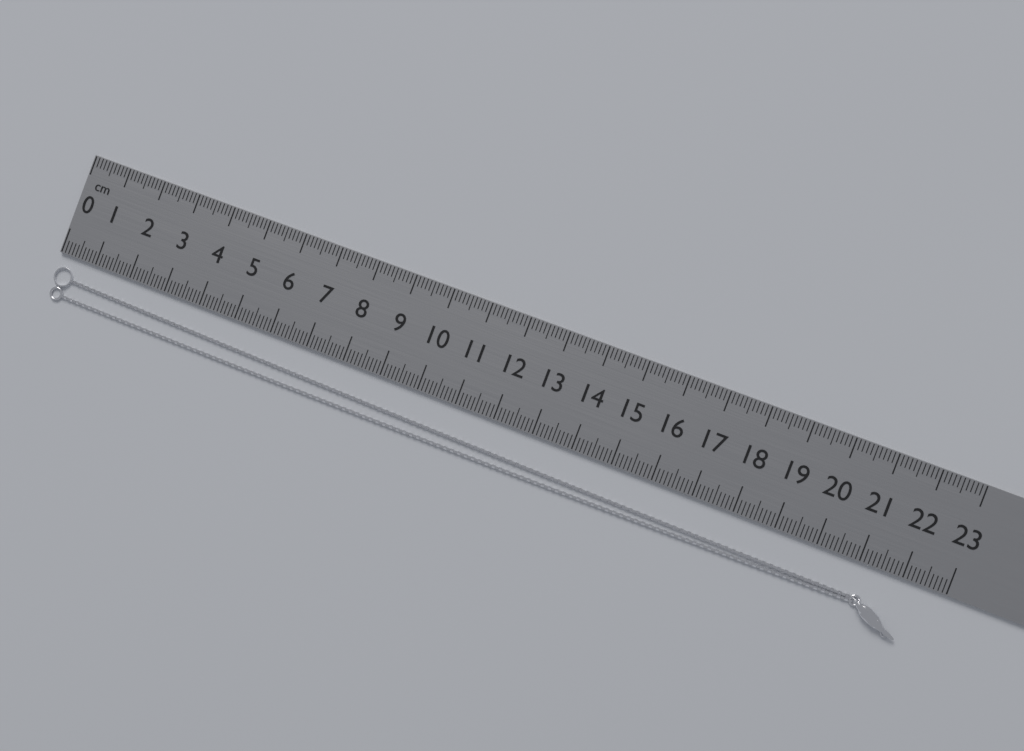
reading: 22.3 cm
